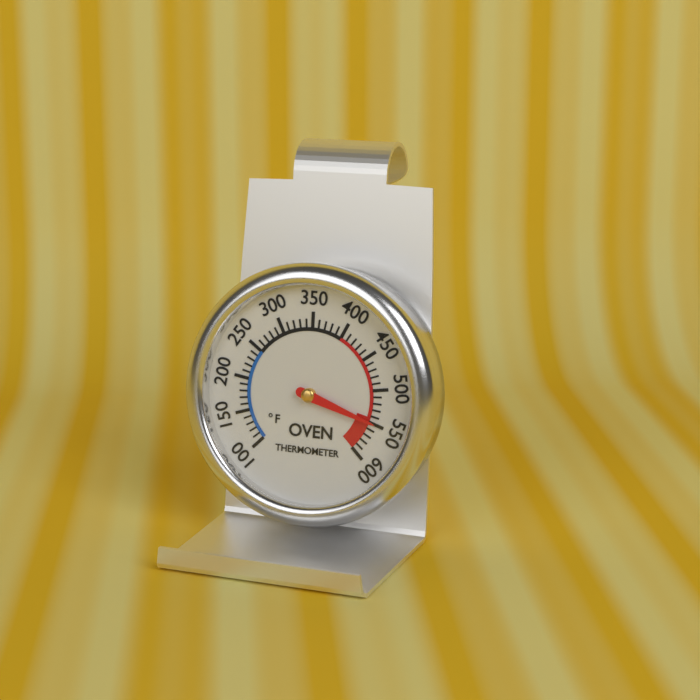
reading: 550 °F
